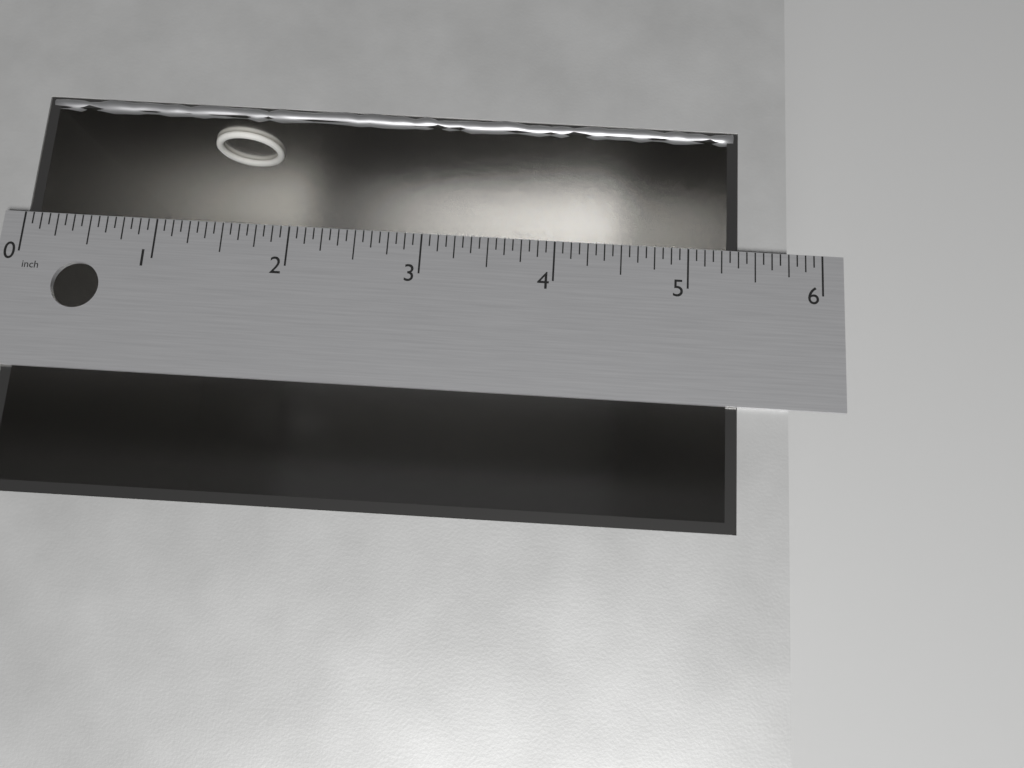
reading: 5.3750 in
